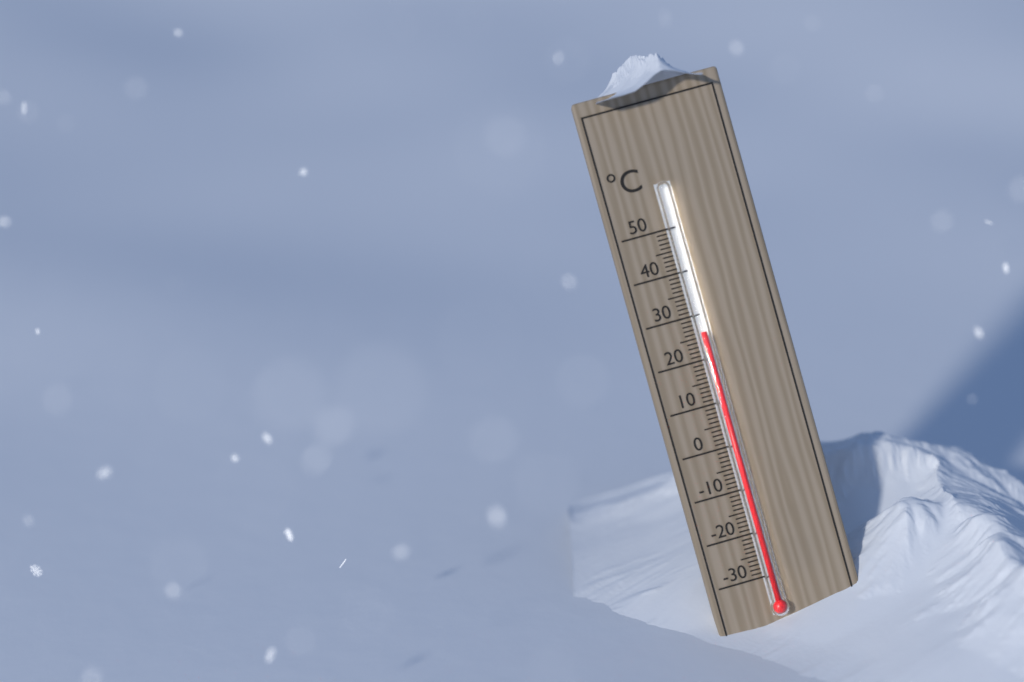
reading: 26 °C
